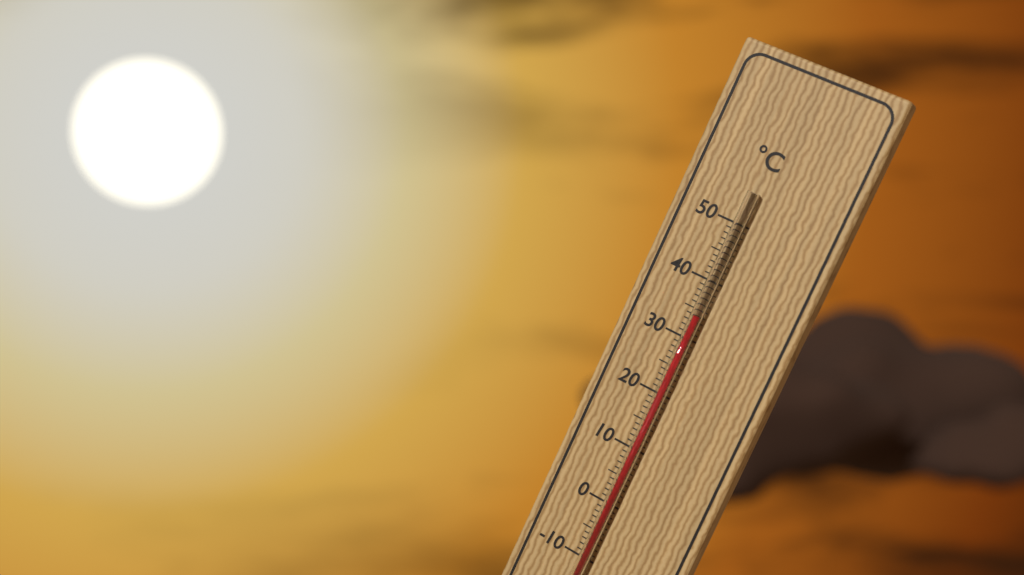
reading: 34 °C
